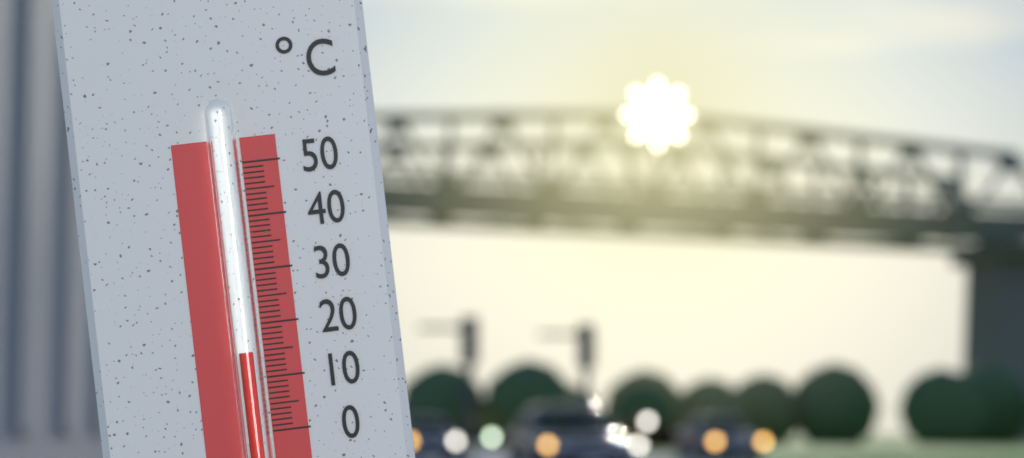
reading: 15 °C
